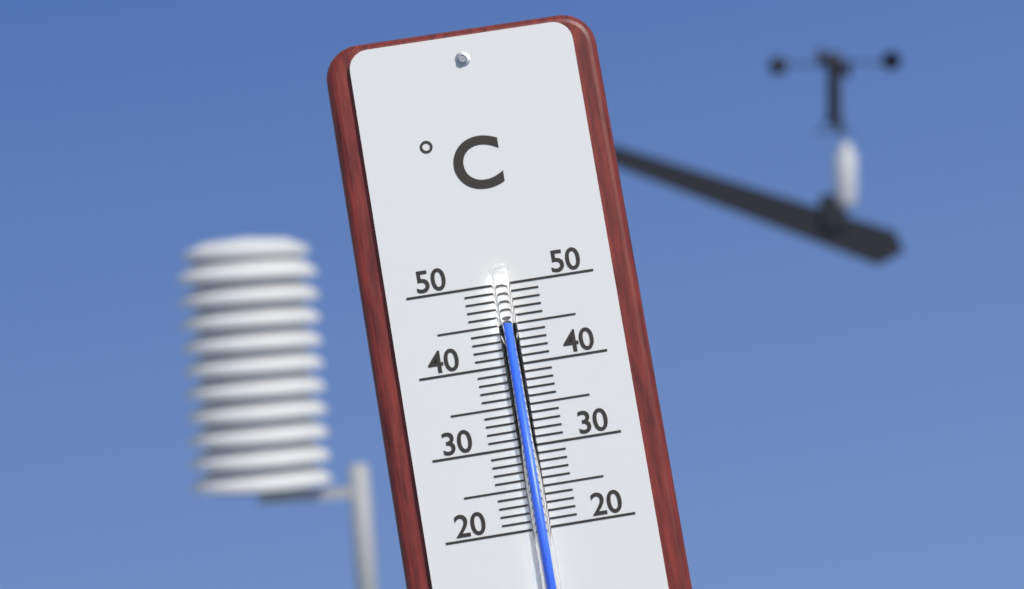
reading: 45 °C
